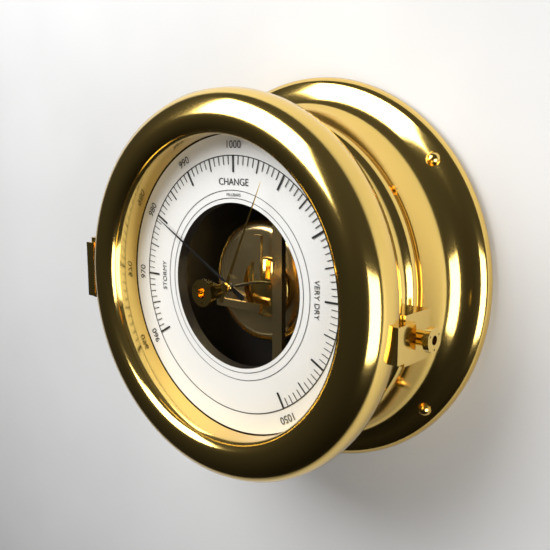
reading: 980 mbar
